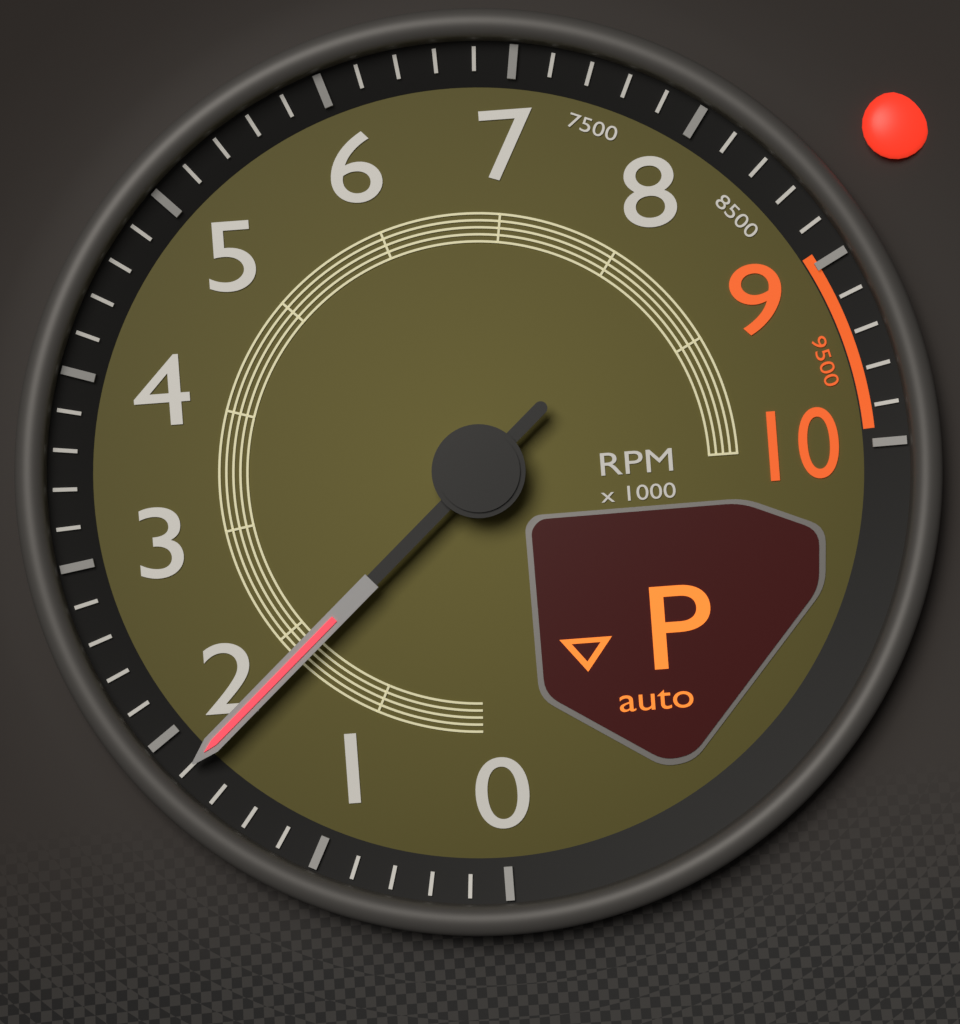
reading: 1800 RPM
